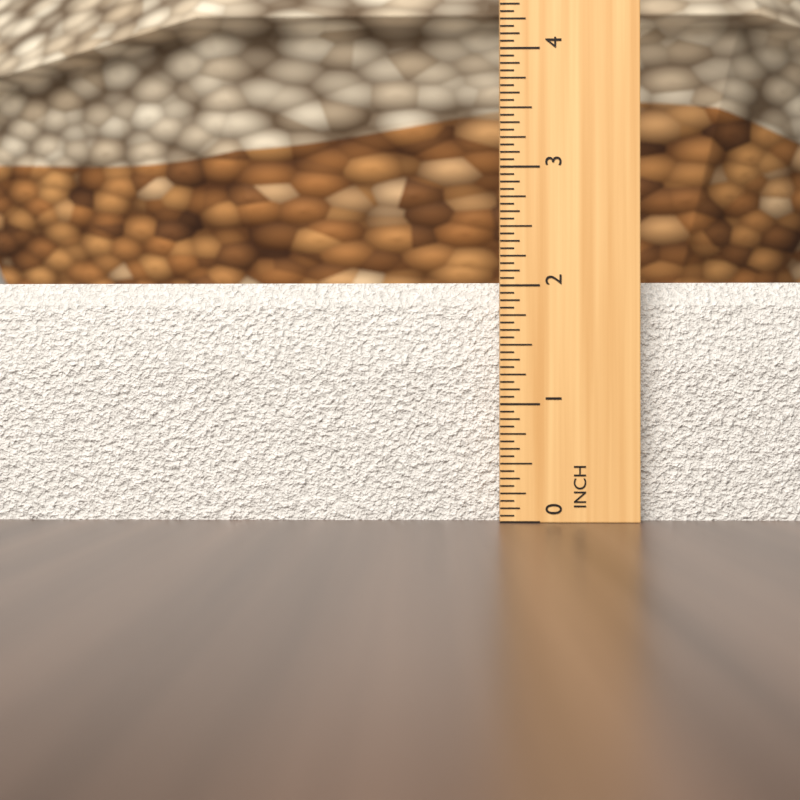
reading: 2.0625 in
